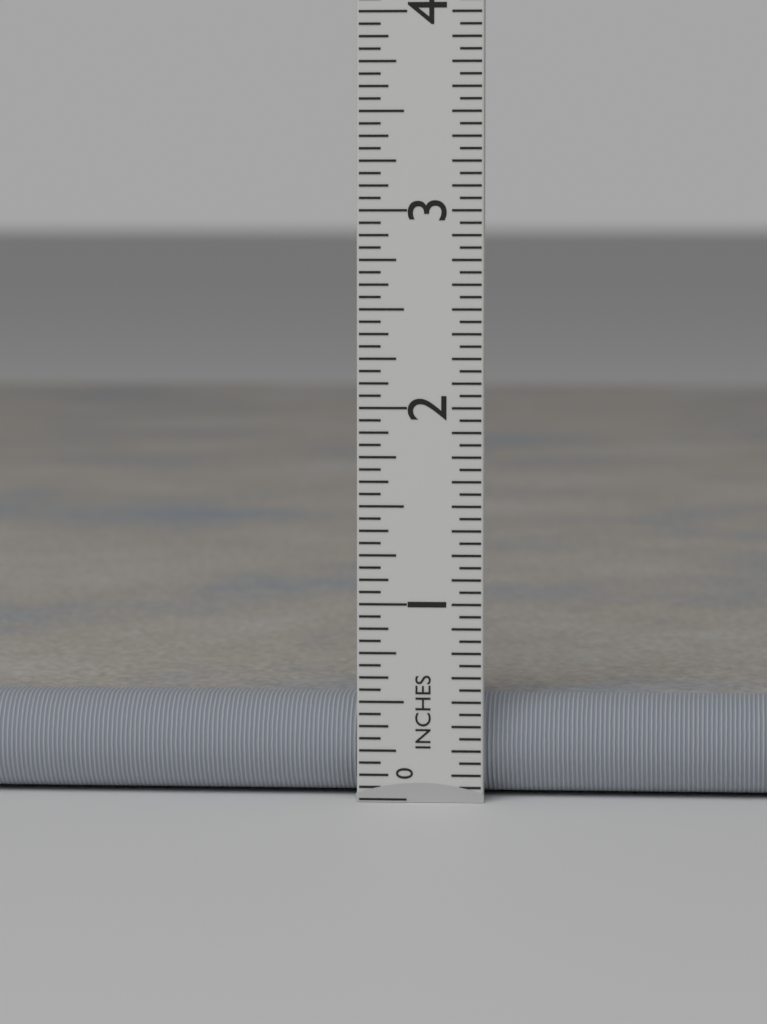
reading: 0.5000 in
